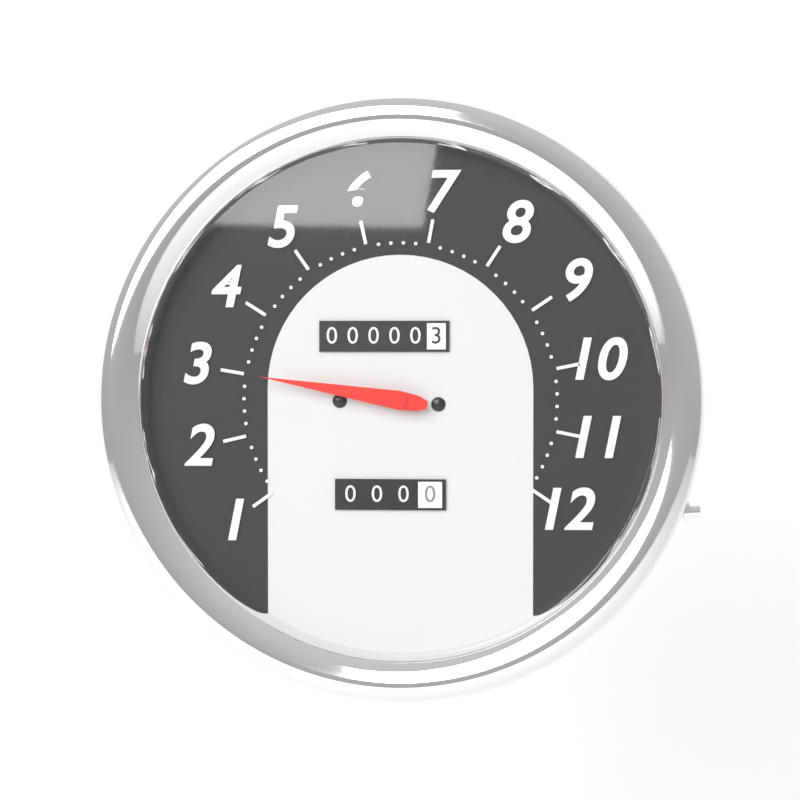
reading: 3.0 (no unit)
